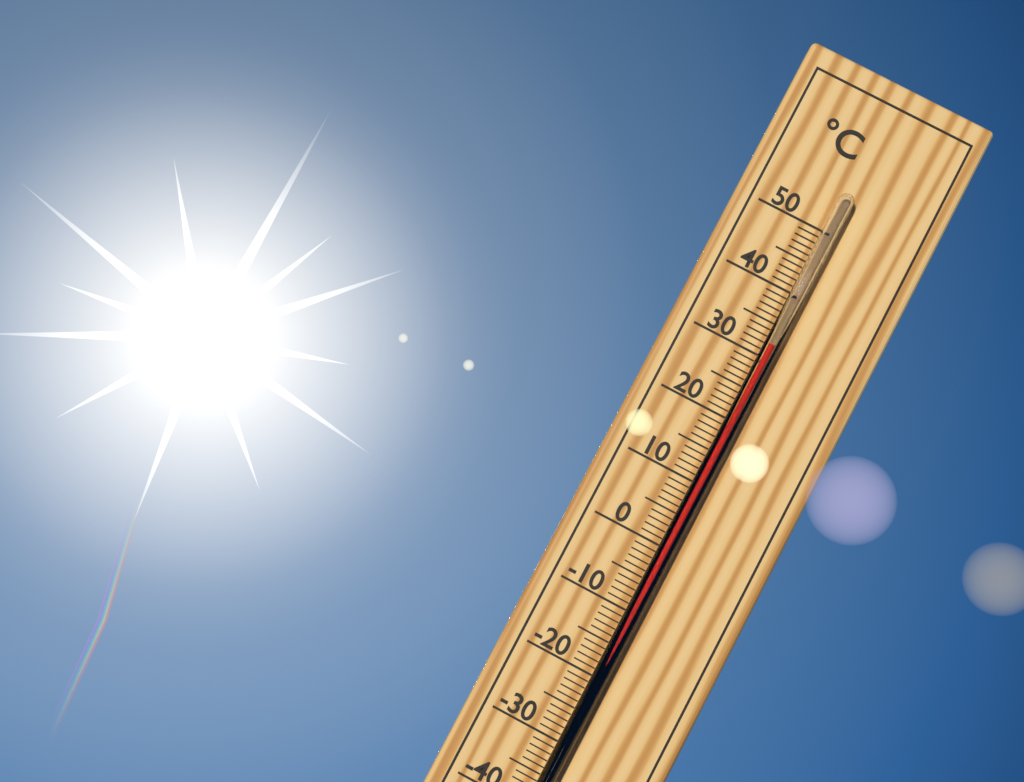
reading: 32 °C
